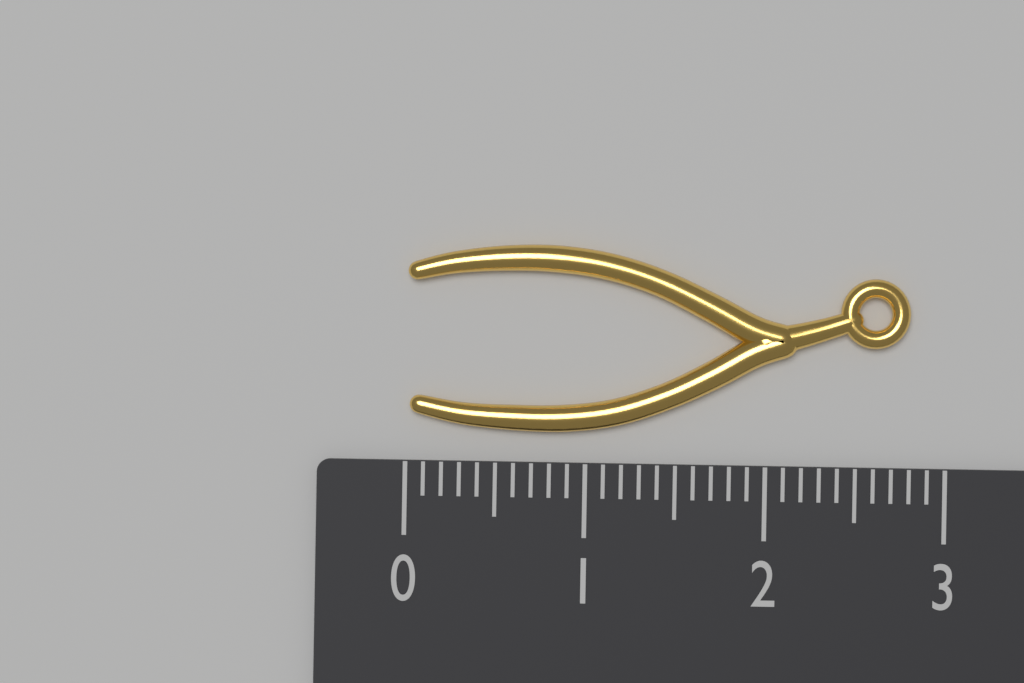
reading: 2.8 (no unit)
